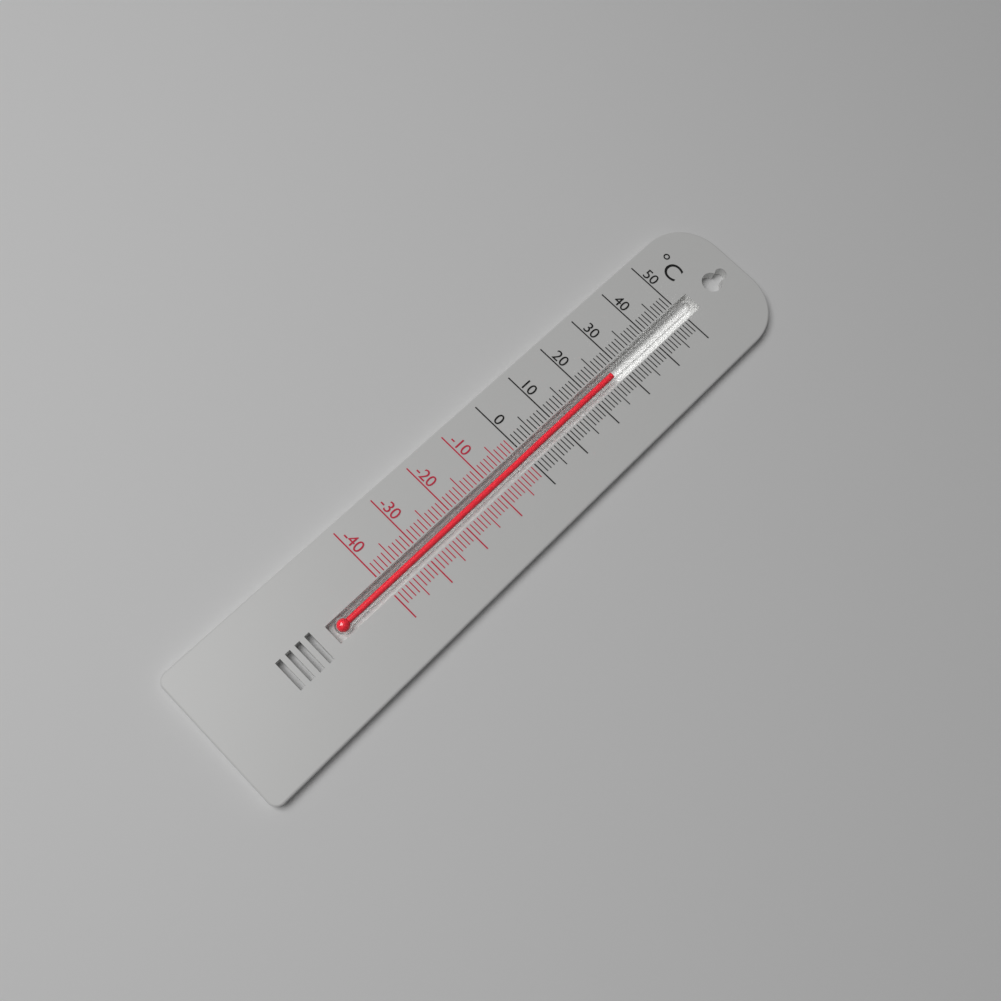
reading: 27 °C
